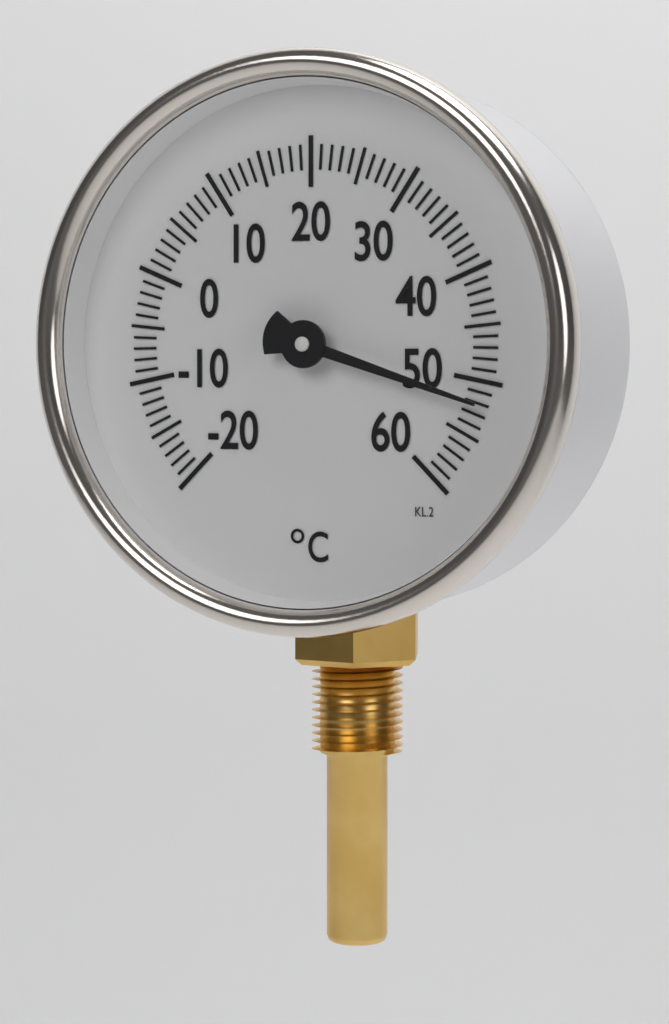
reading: 52 °C
